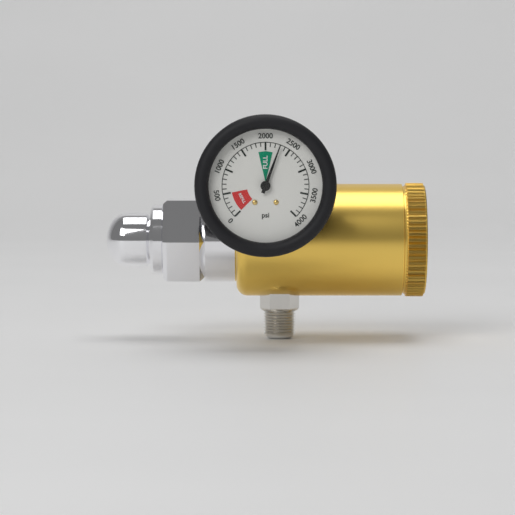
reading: 2300 psi
